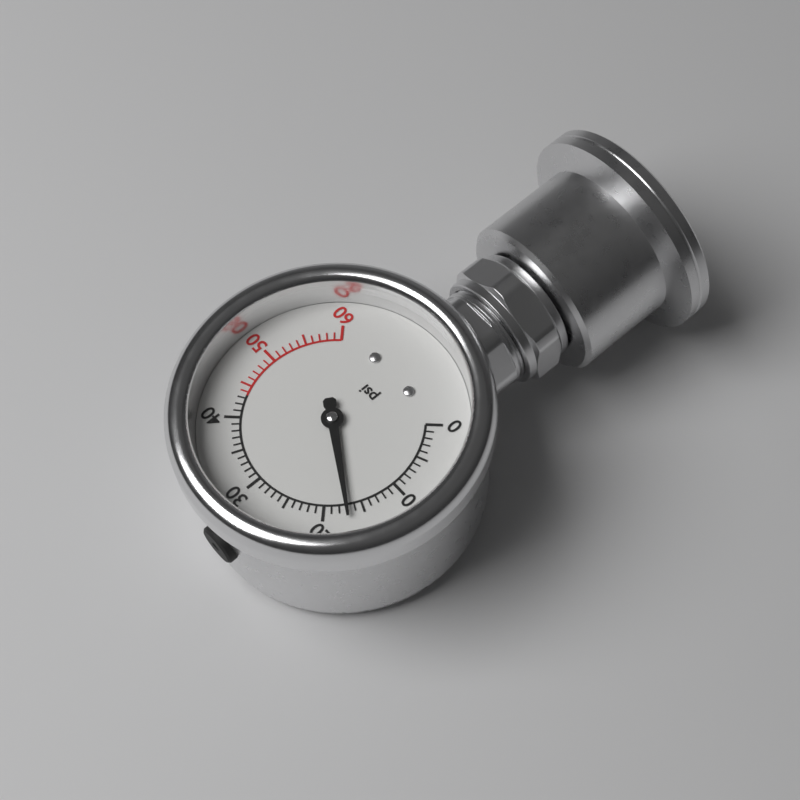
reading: 17 psi
